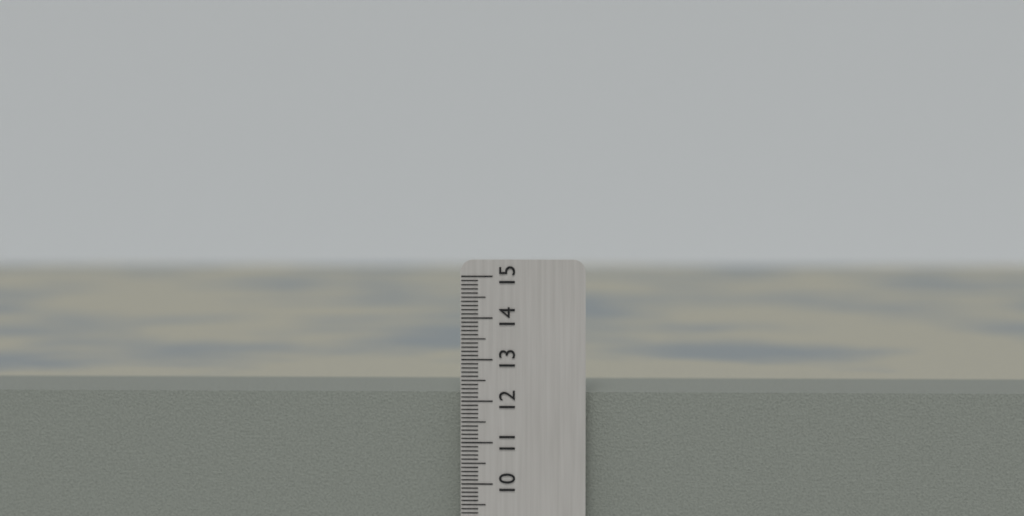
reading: 12.2 cm
